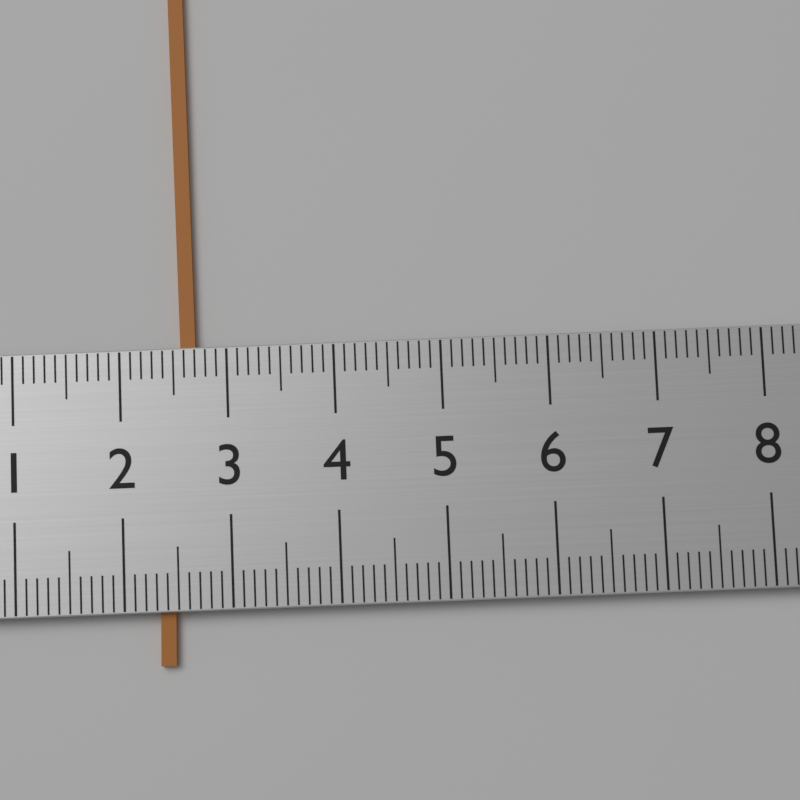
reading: 2.7 (no unit)
